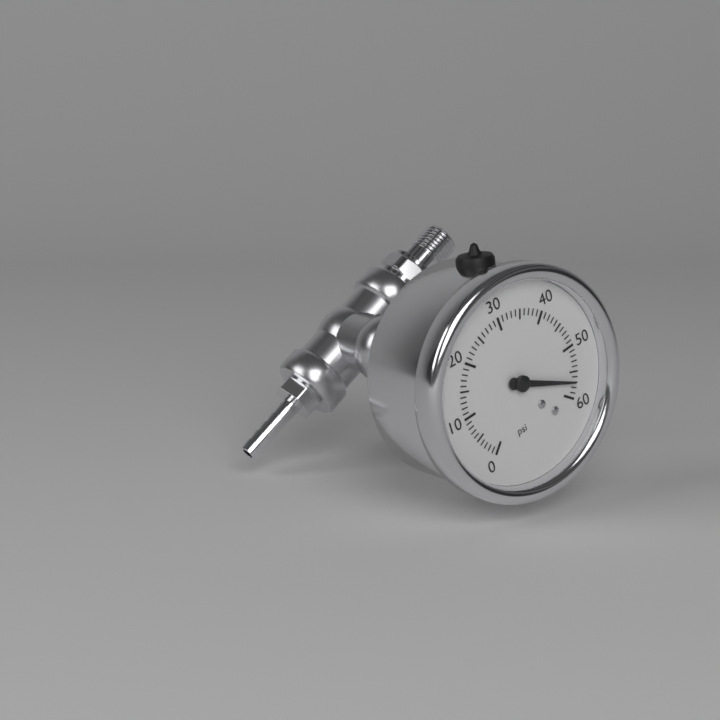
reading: 57 psi
